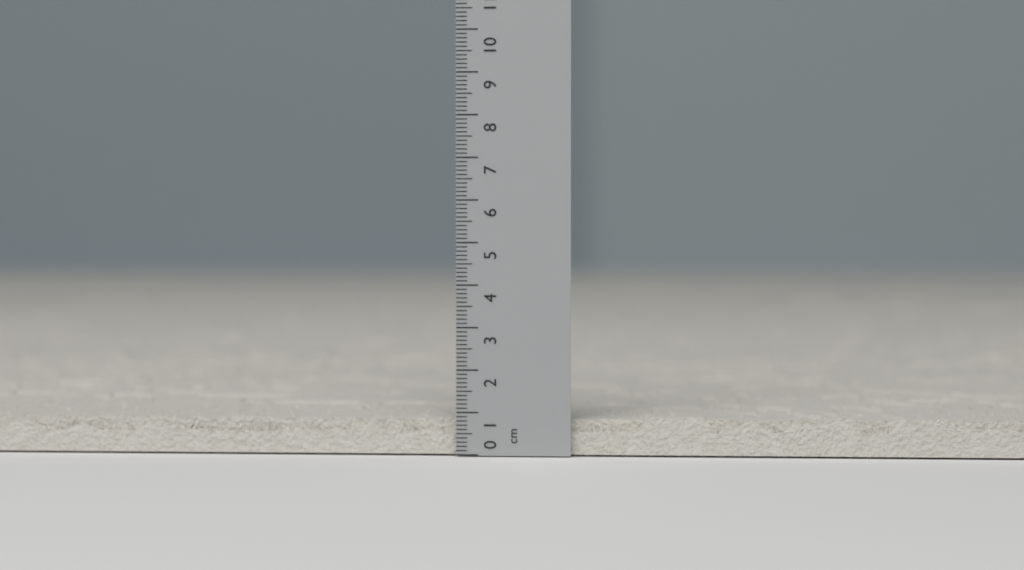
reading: 0.9 cm
